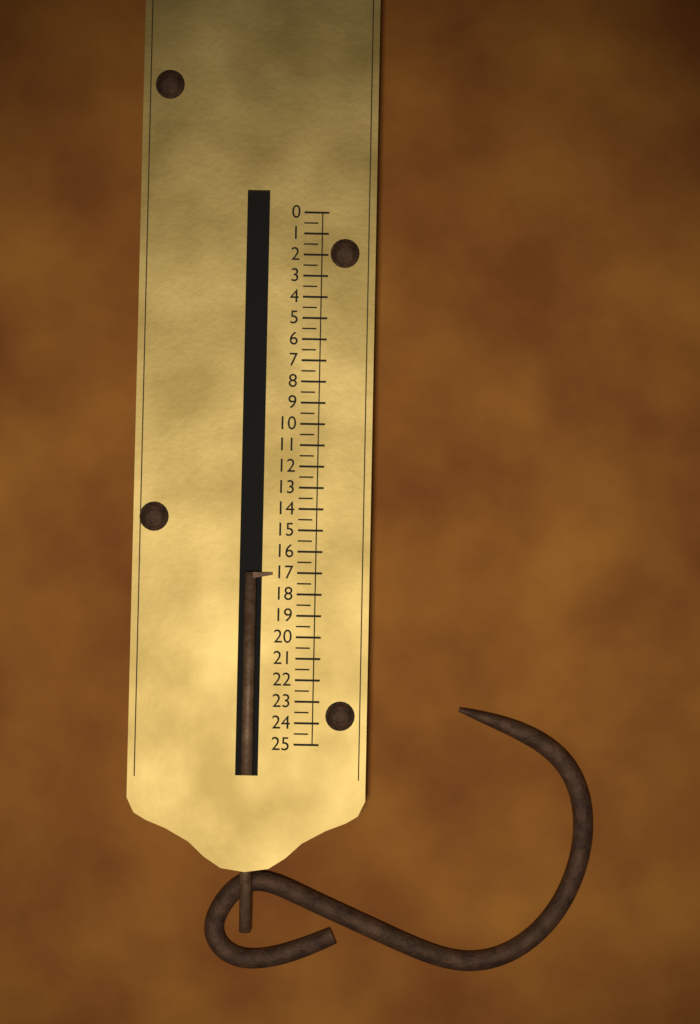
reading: 17.0 (no unit)
